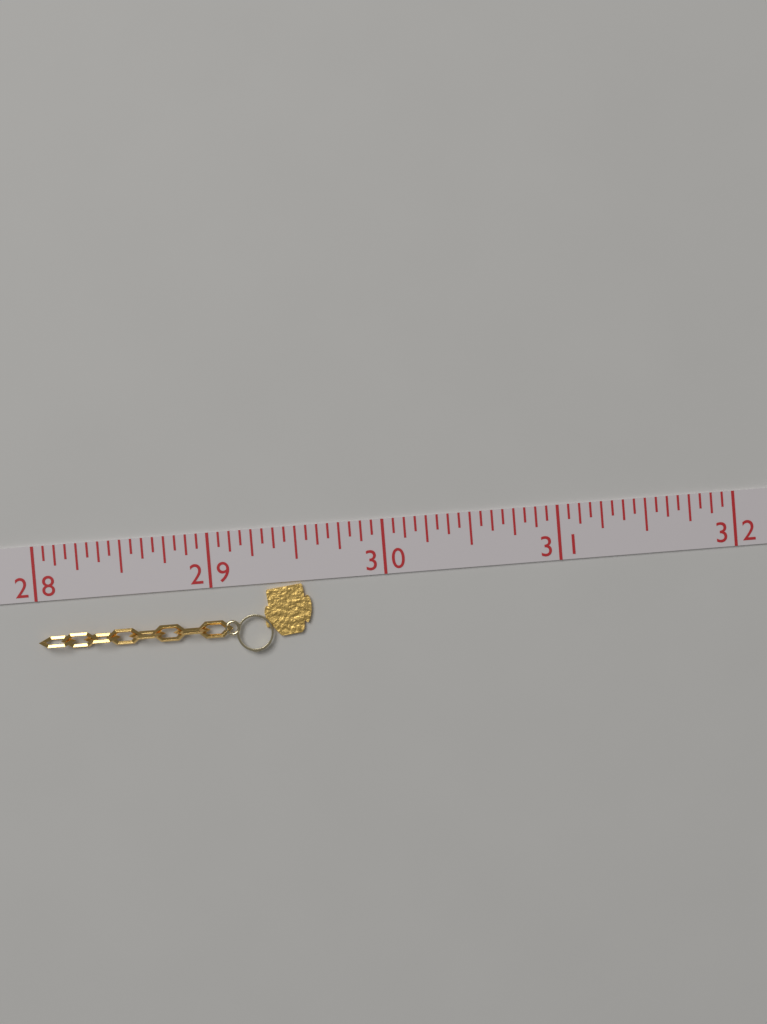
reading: 29.5625 (no unit)
